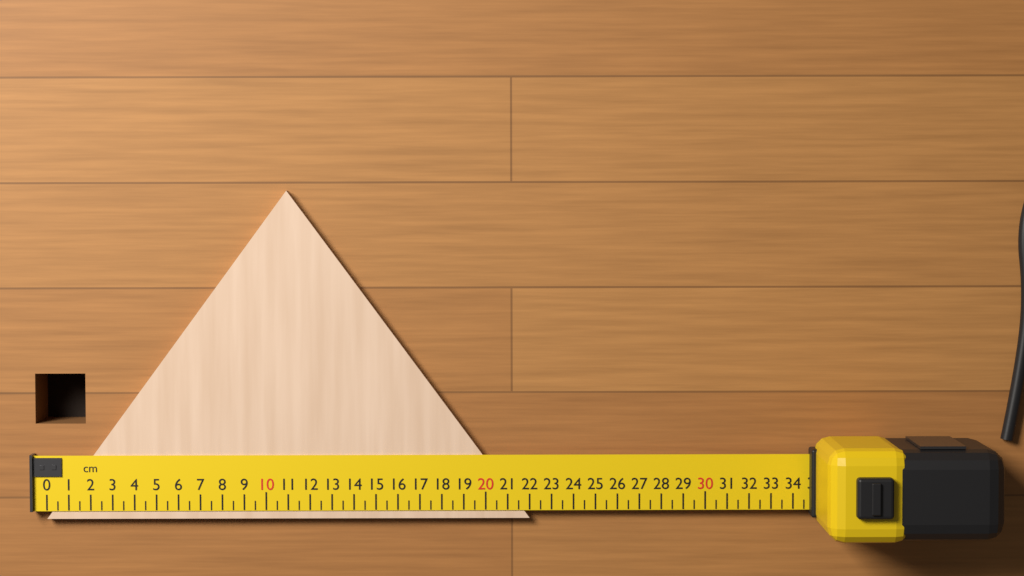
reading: 22.0 cm
